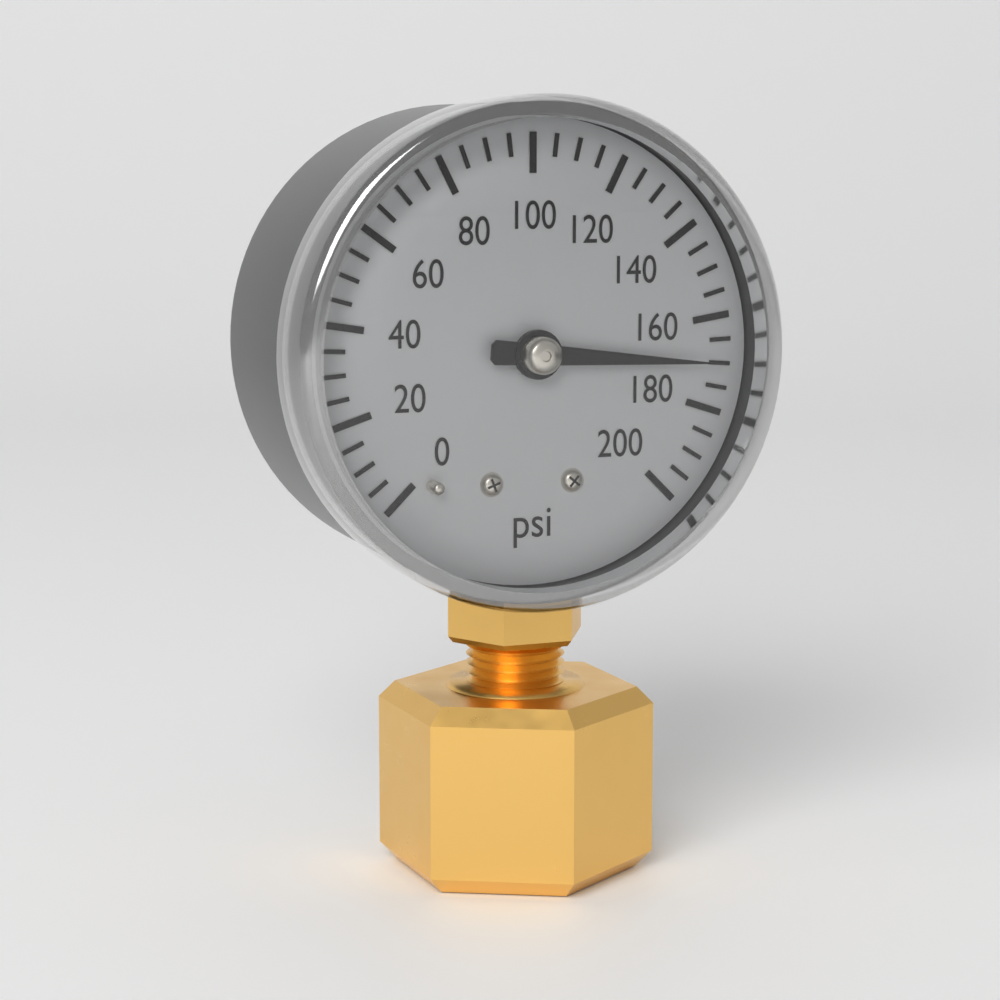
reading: 170 psi
